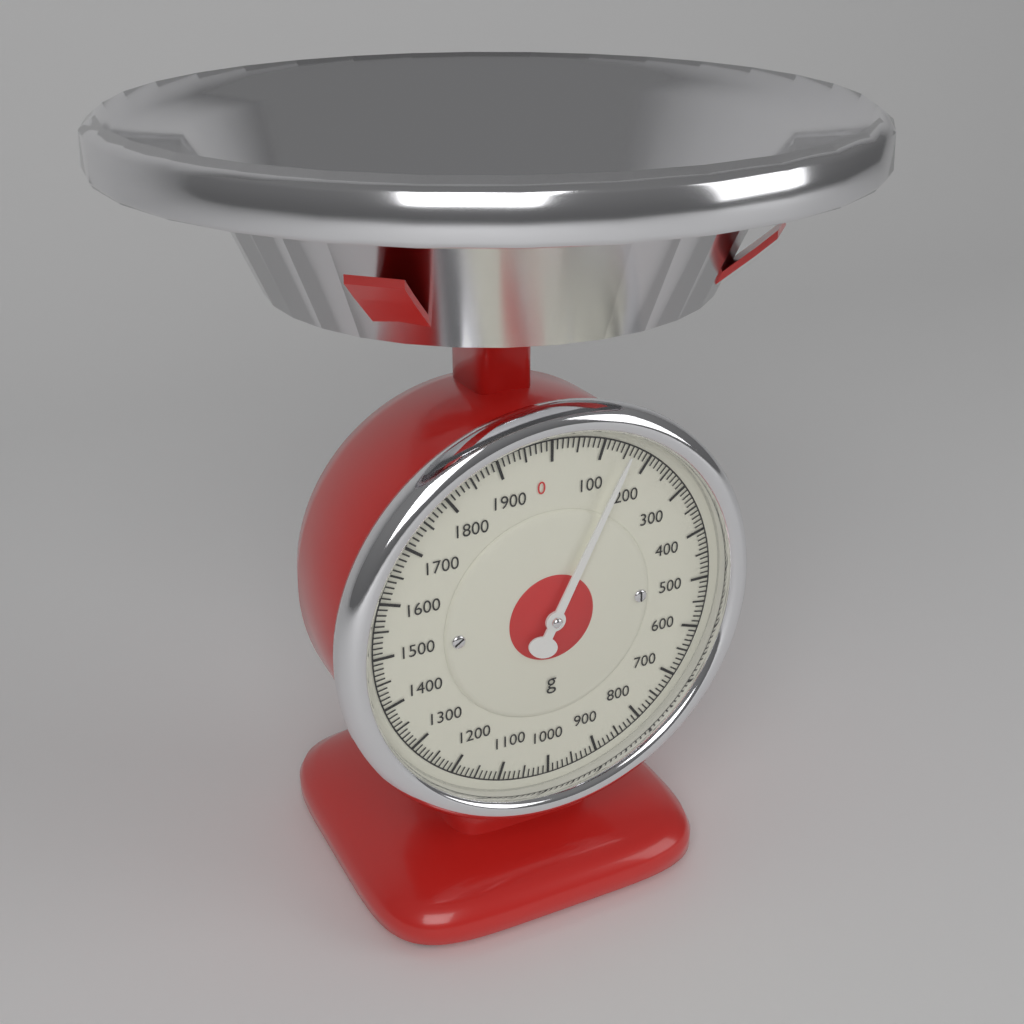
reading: 150 g
